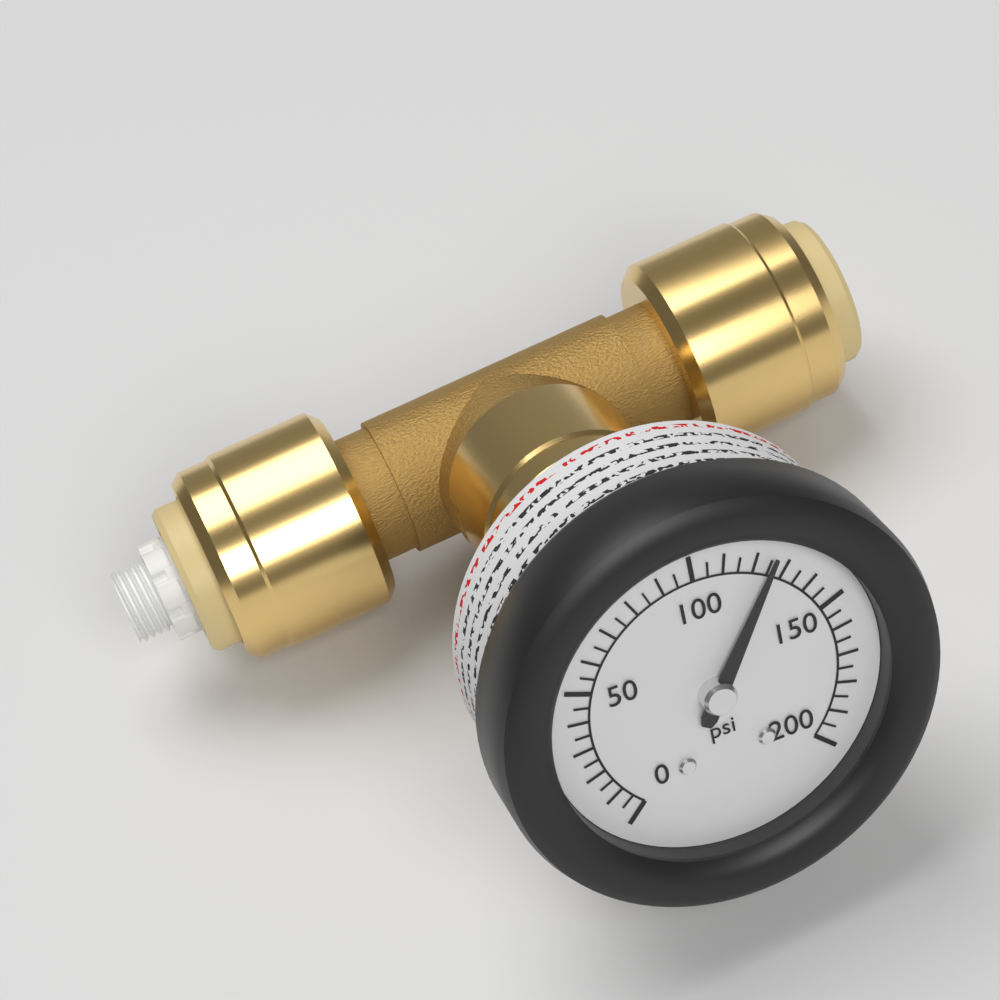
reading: 125 psi
